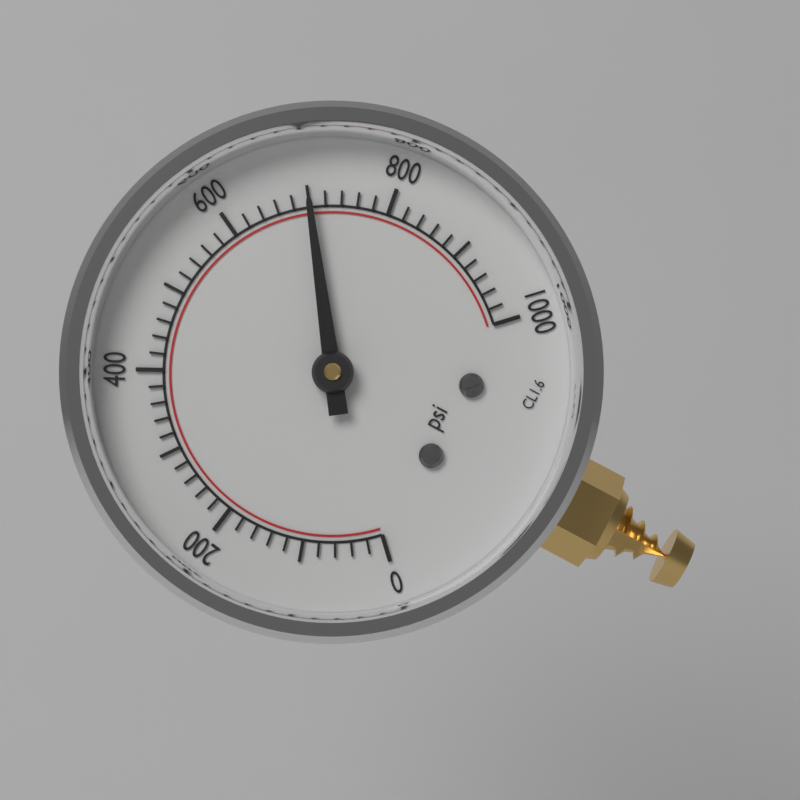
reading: 700 psi
